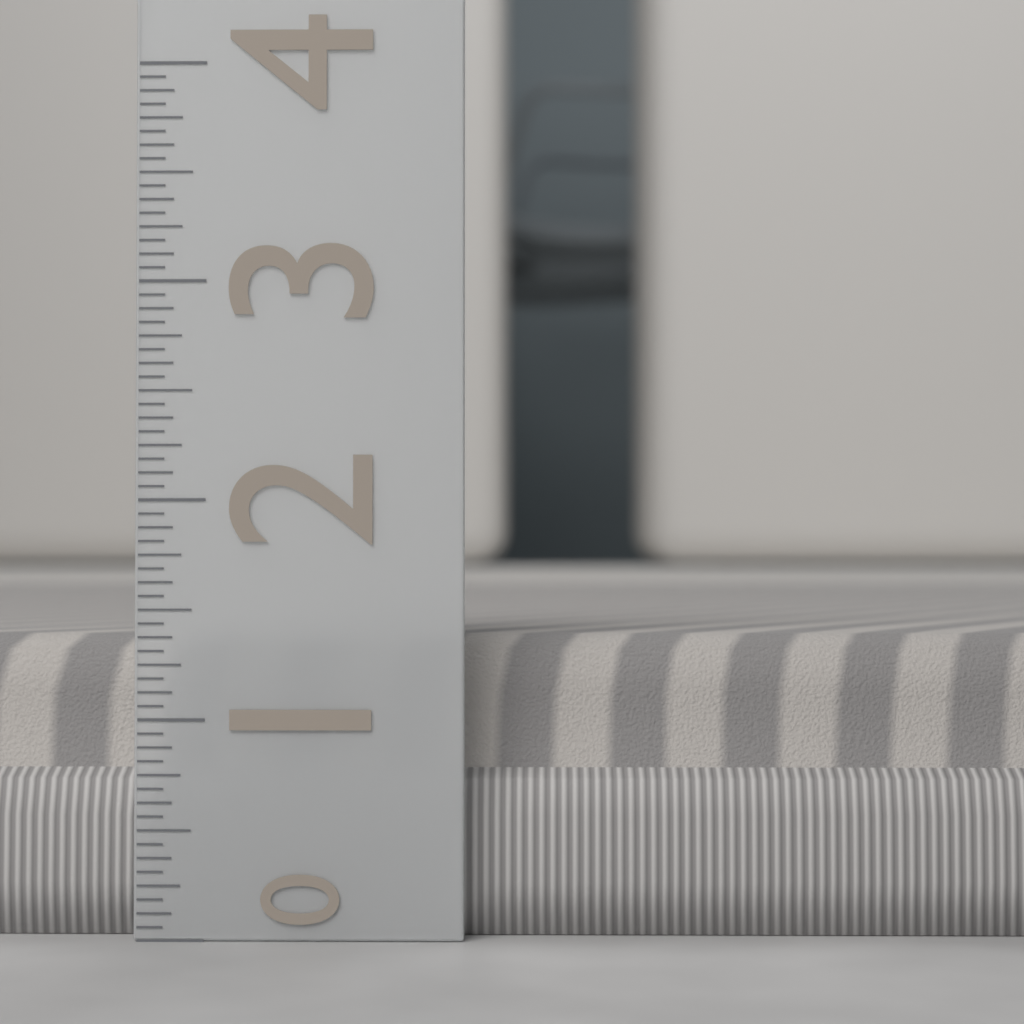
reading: 1.3750 (no unit)
